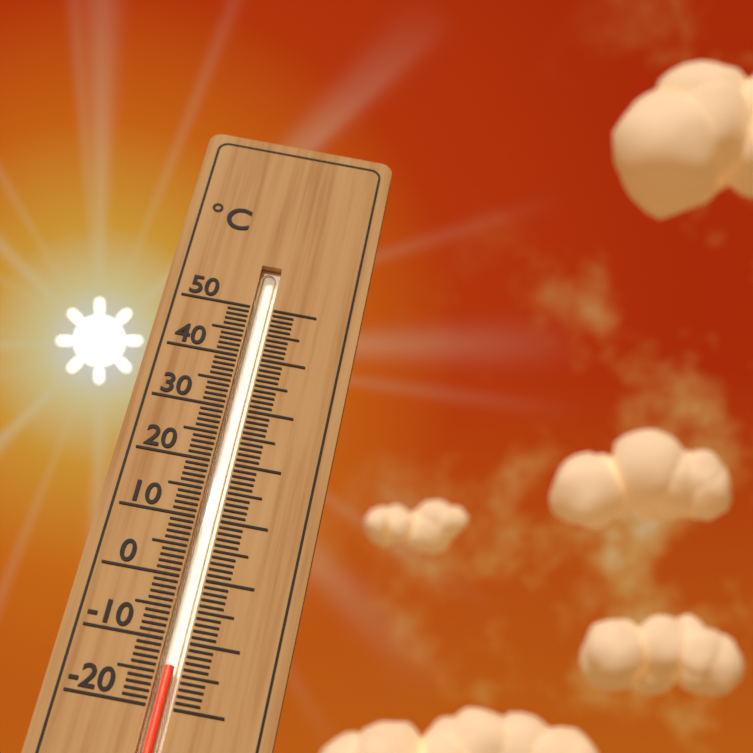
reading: -14 °C
